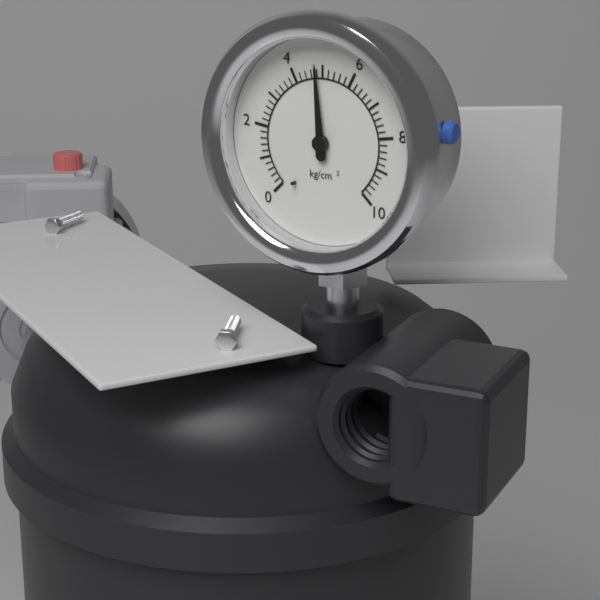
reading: 4.8 kg/cm²
